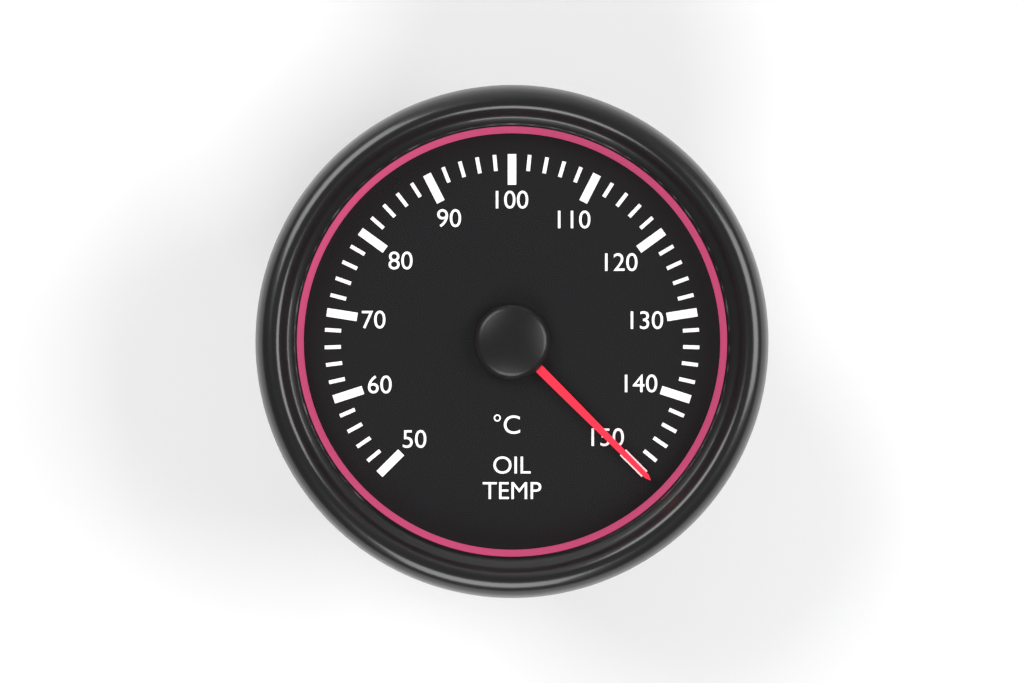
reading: 150 °C
